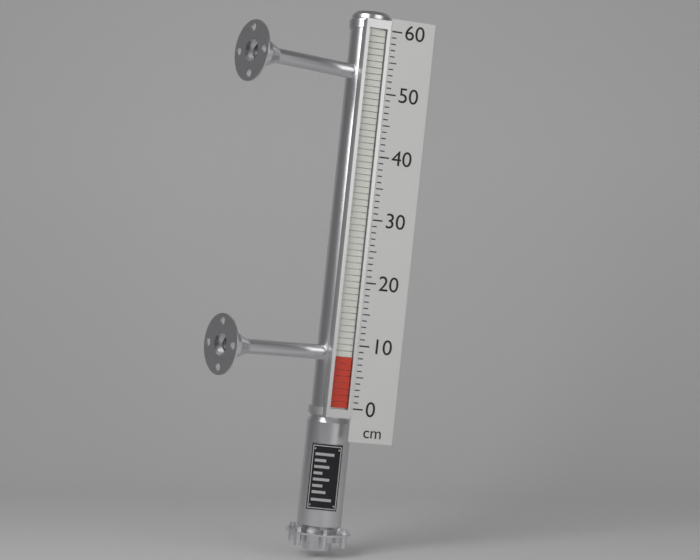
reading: 8 cm
